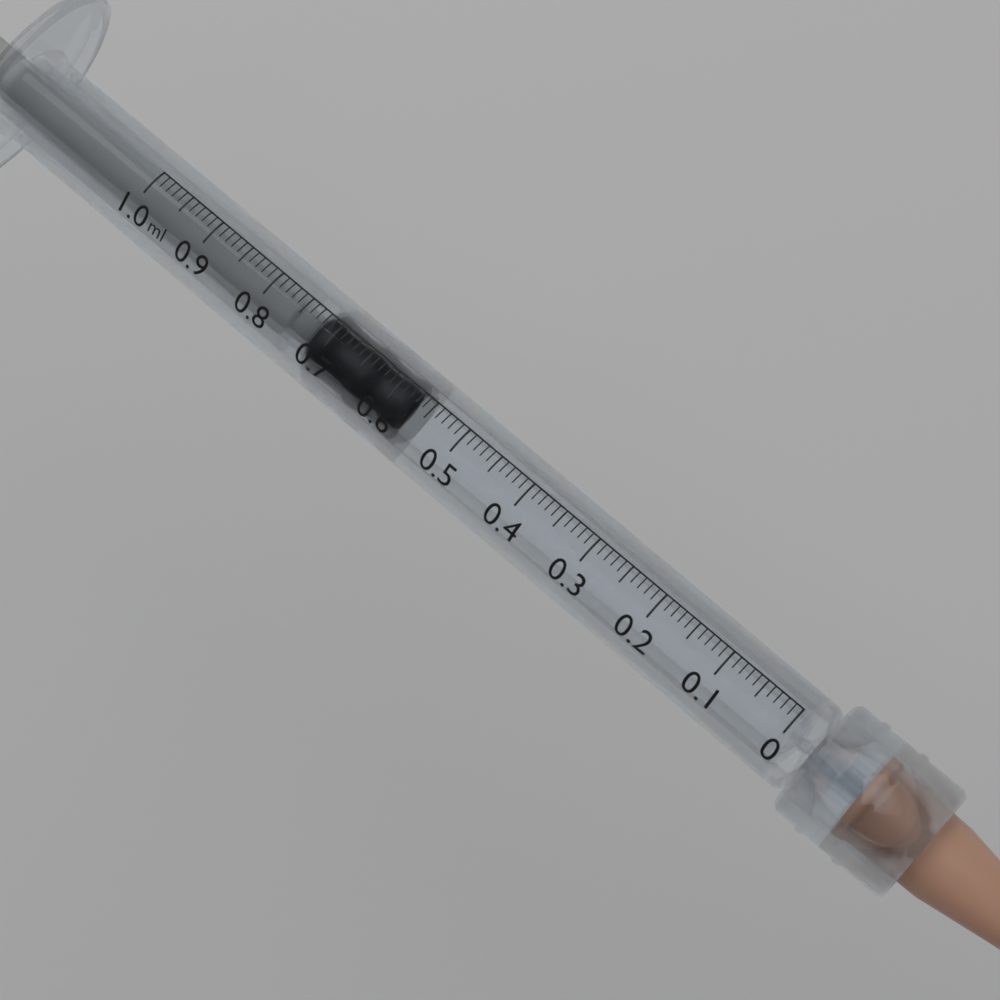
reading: 0.57 ml
